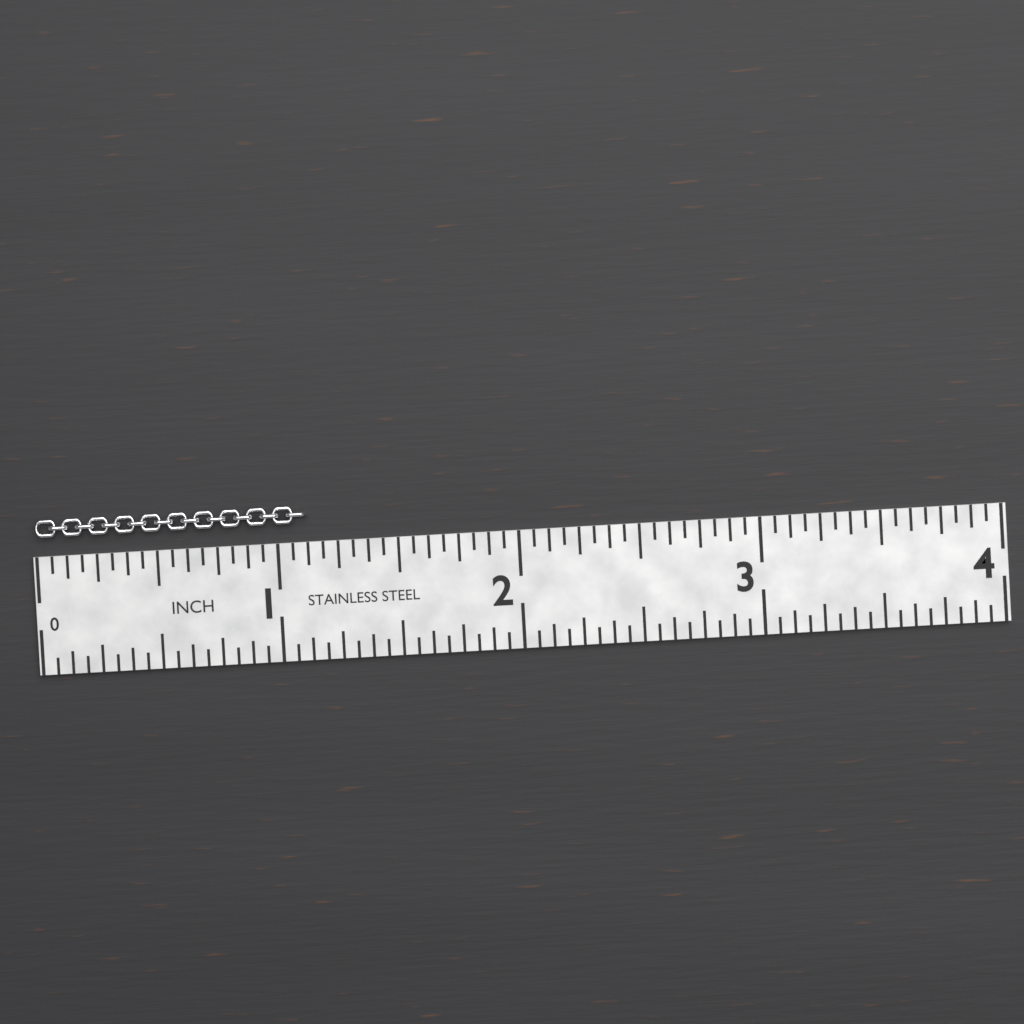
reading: 1.1250 in
